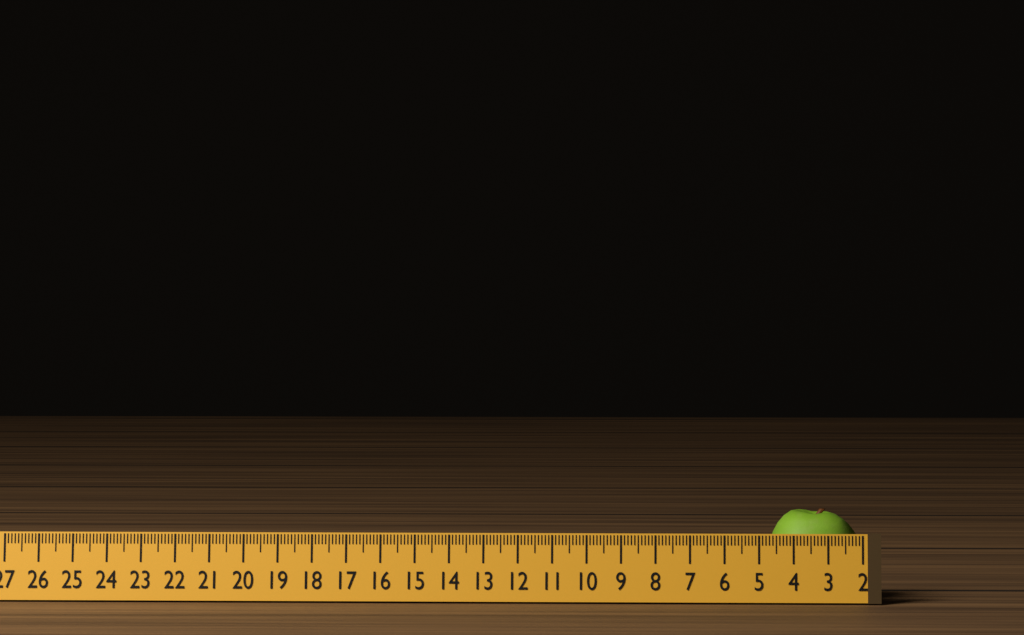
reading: 4.7 (no unit)
